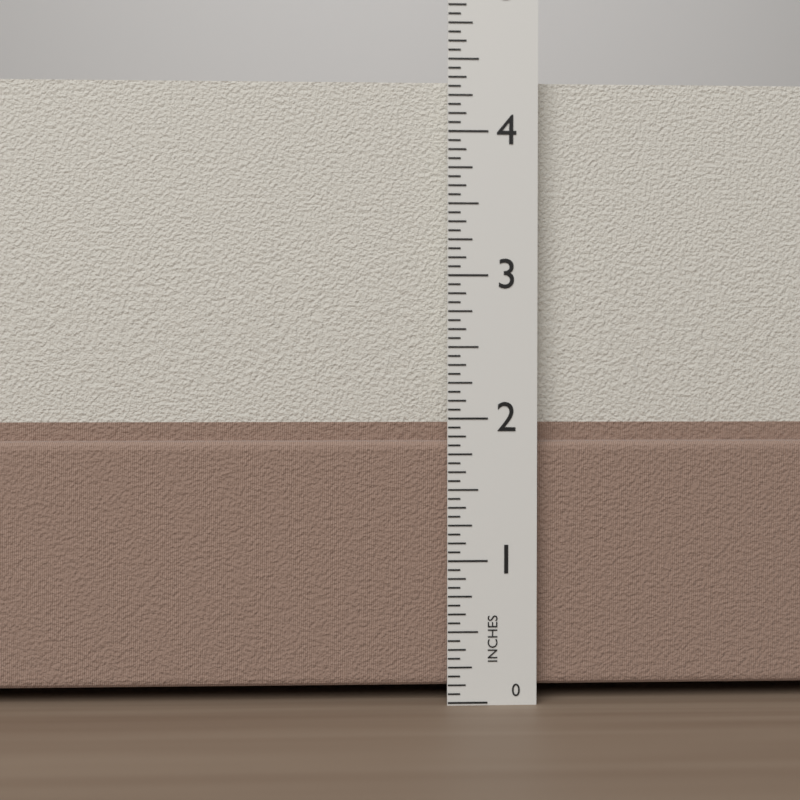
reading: 4.3750 in
